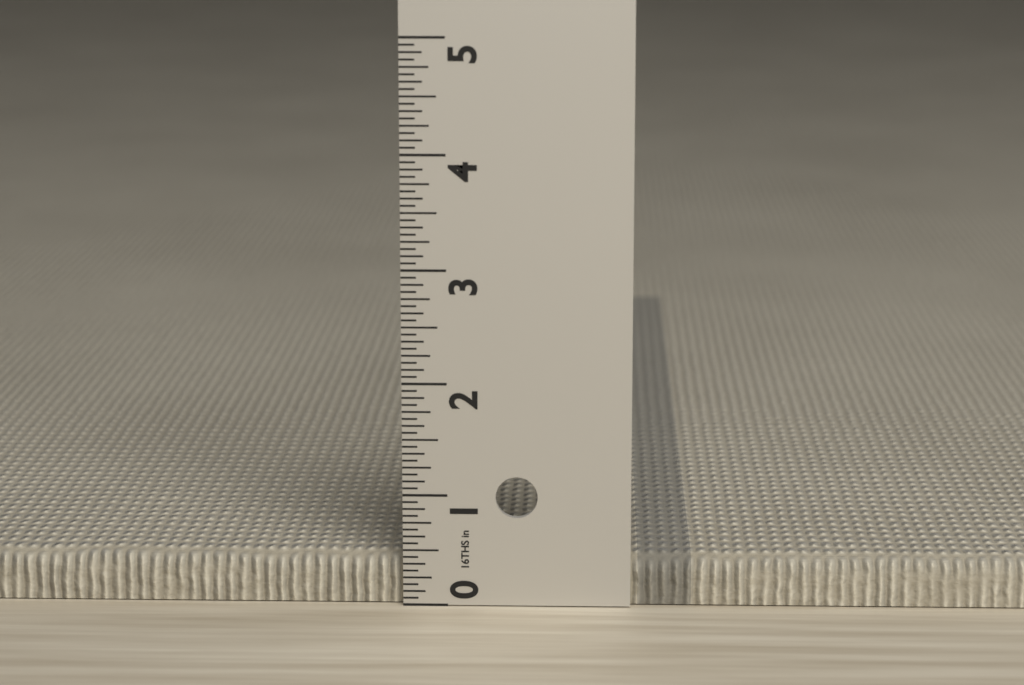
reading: 0.4375 in
